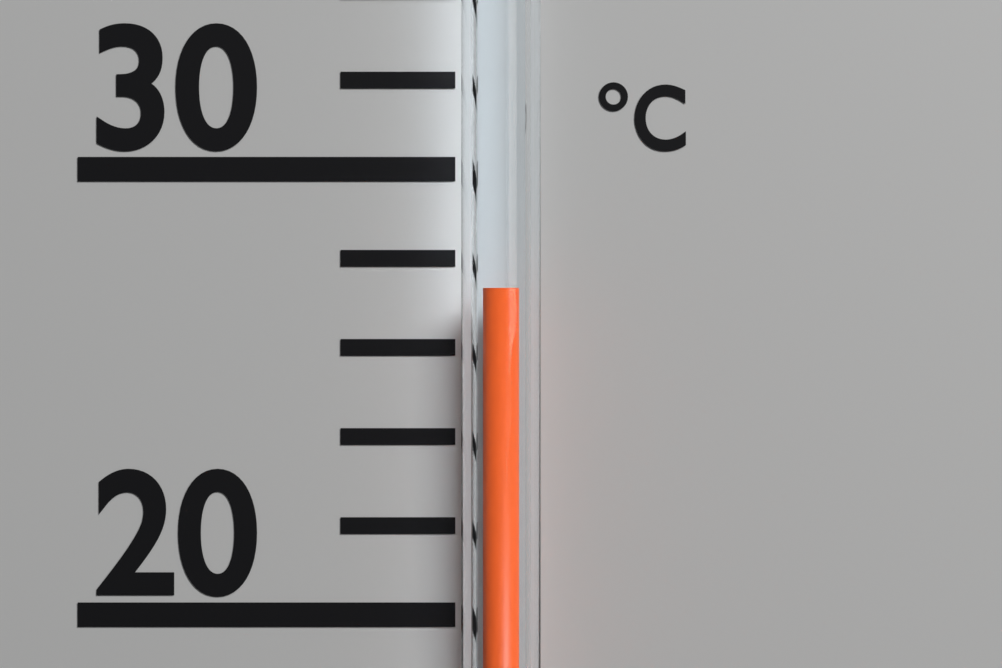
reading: 27.3 °C
